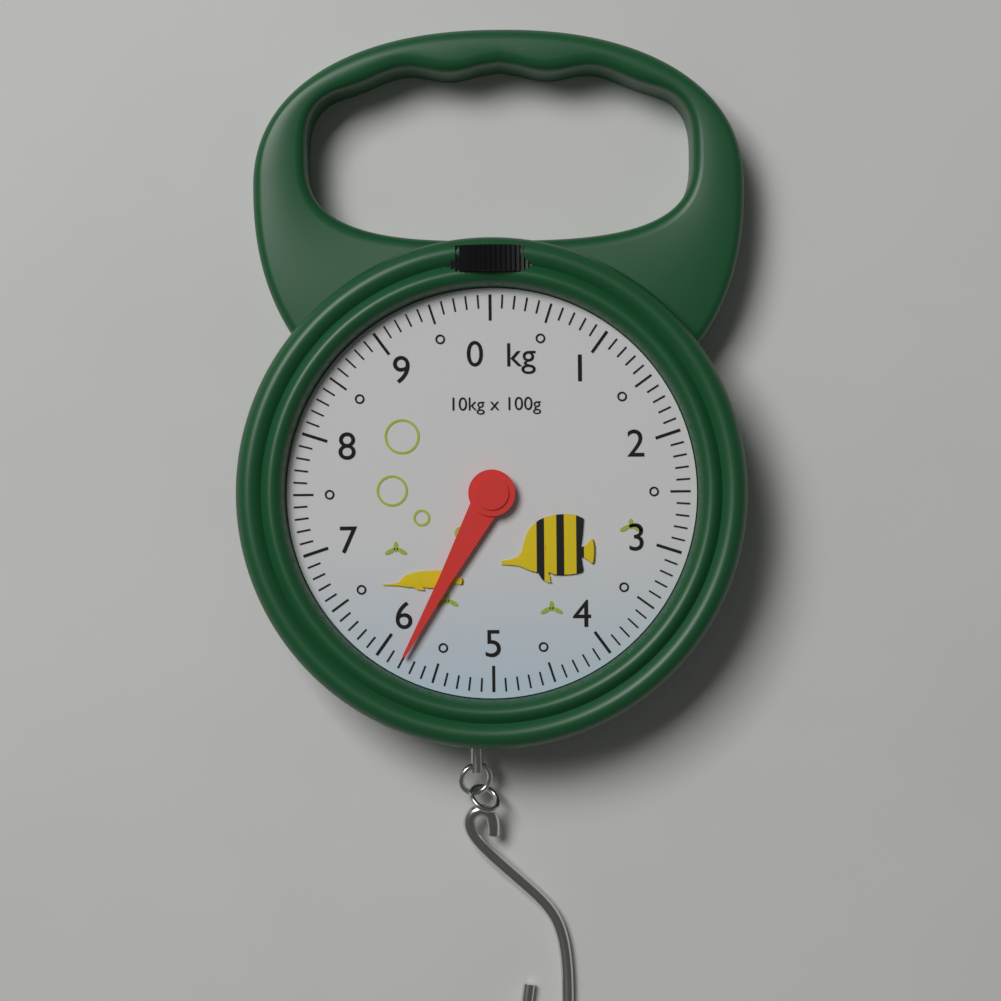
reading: 5.8 kg
